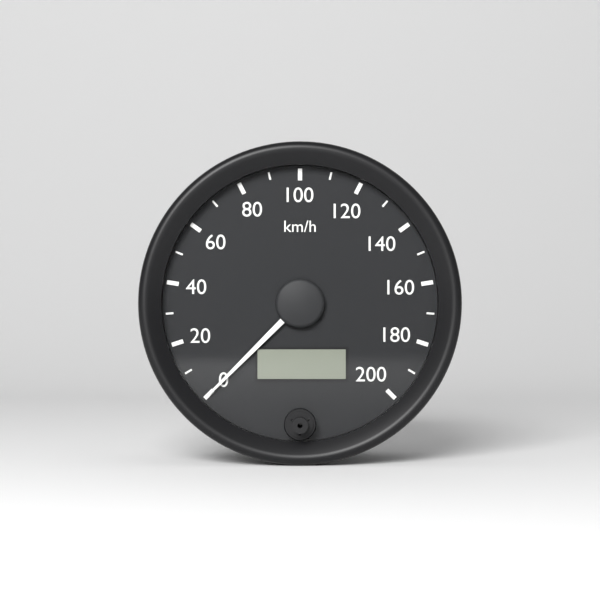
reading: 0 km/h
